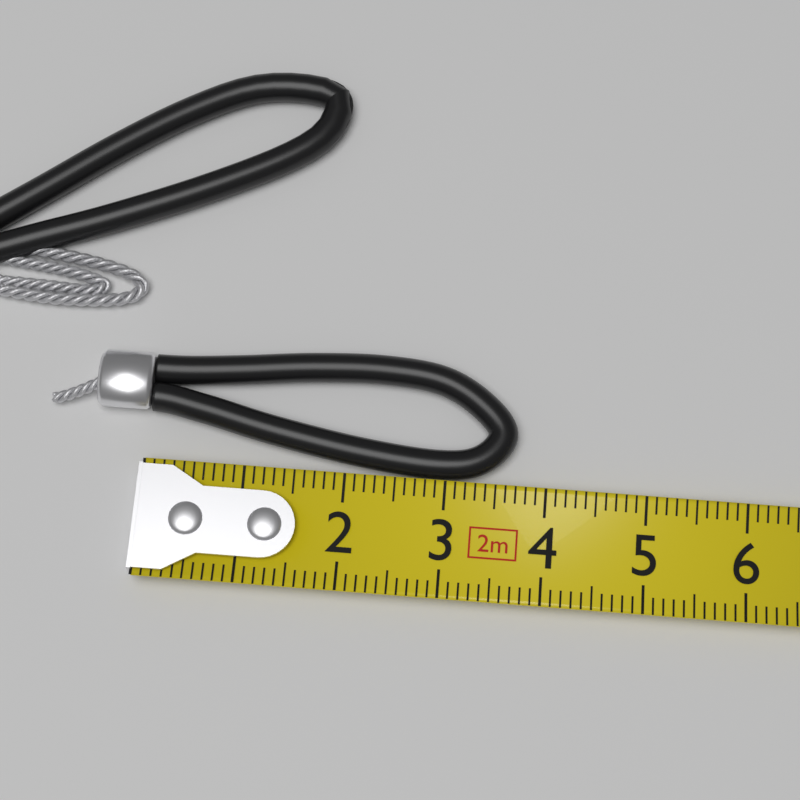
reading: 3.7 cm
